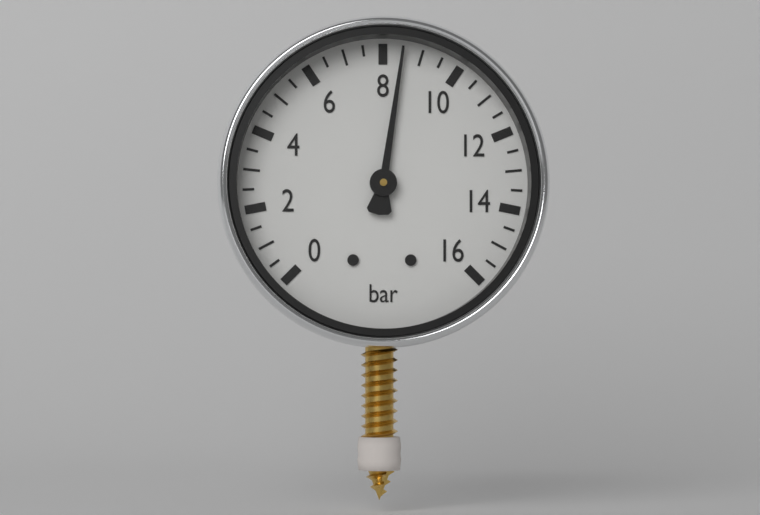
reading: 8.5 bar
